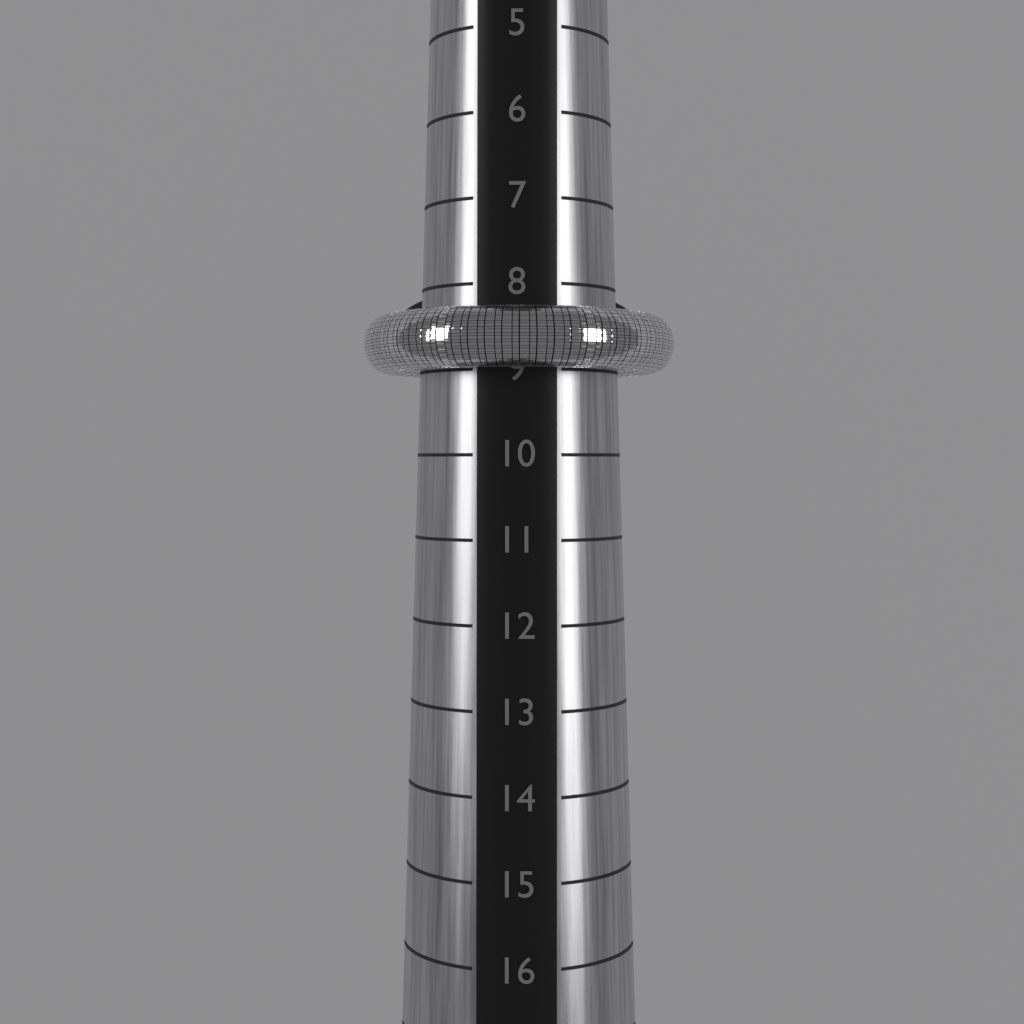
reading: 9 (no unit)
